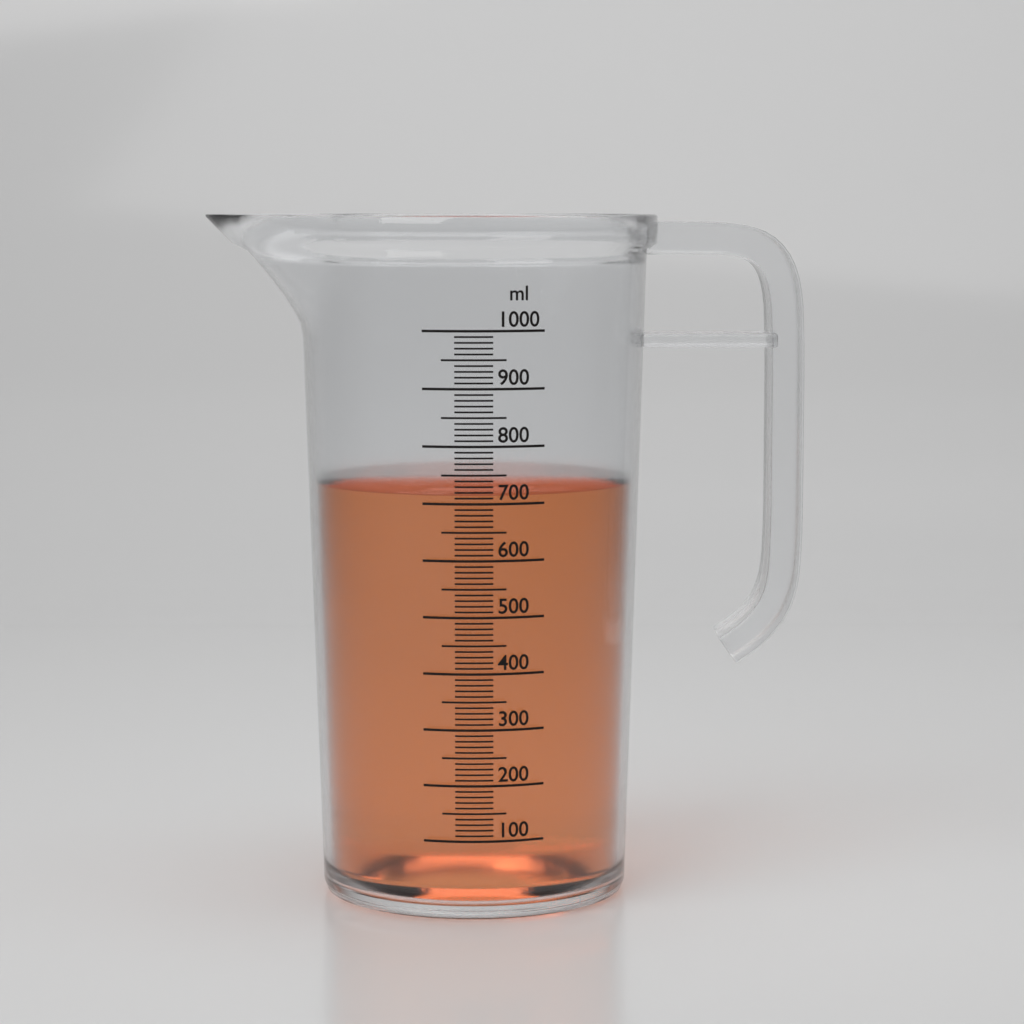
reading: 720 ml
